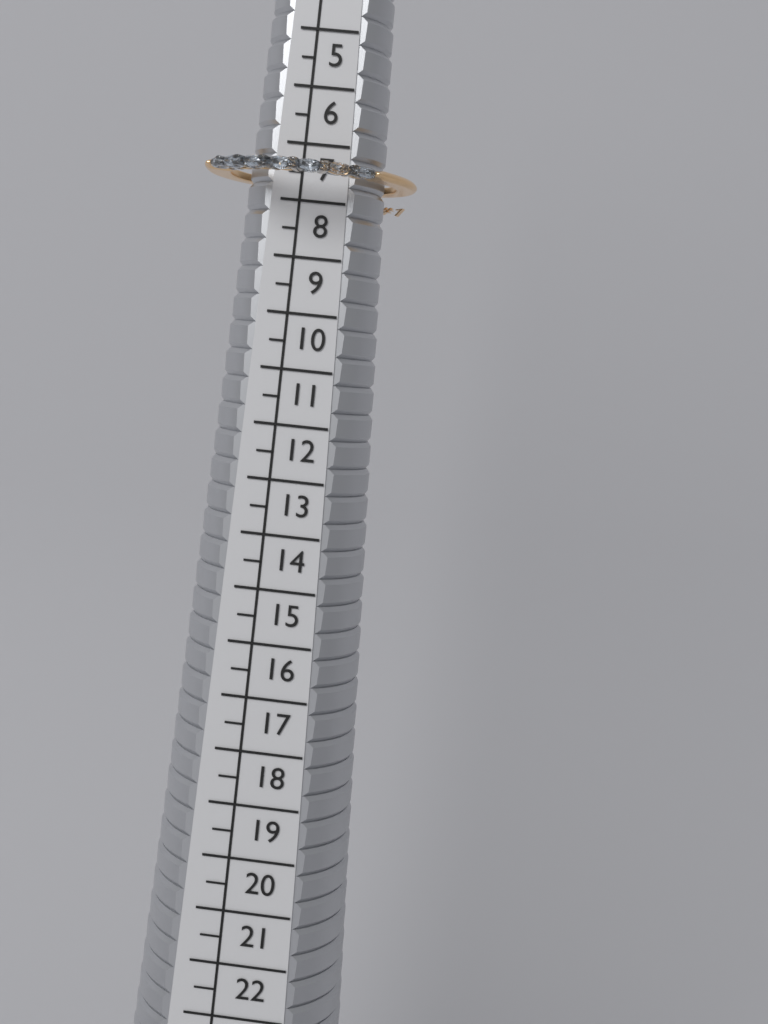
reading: 8.0 (no unit)
